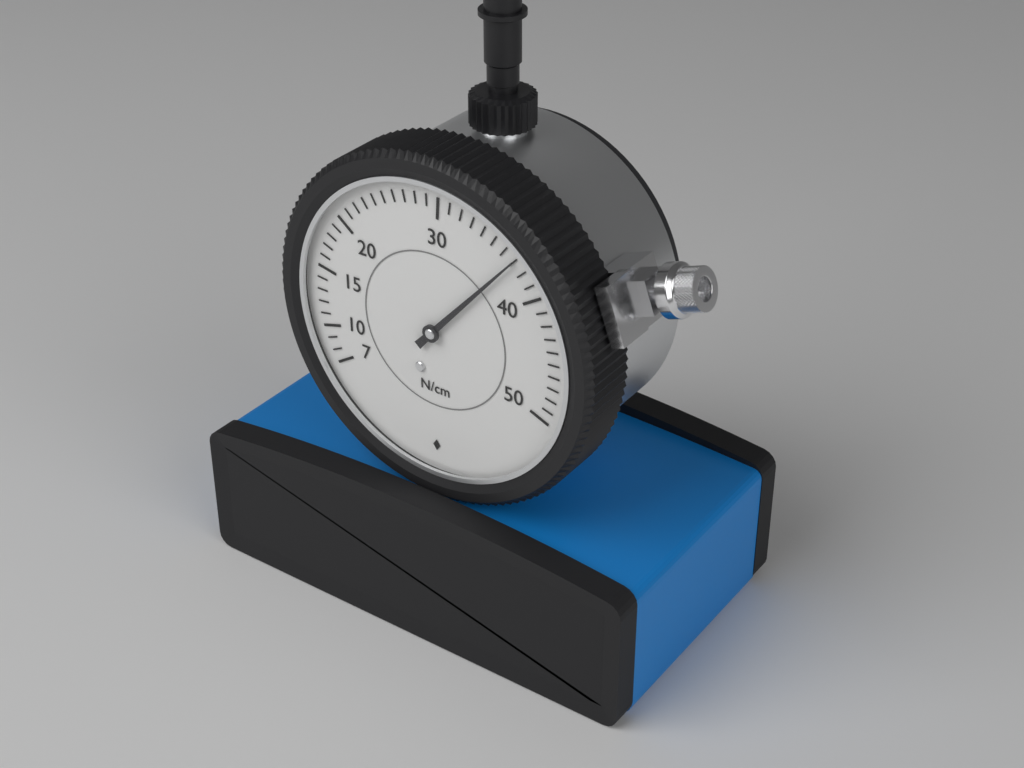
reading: 37 N/cm
